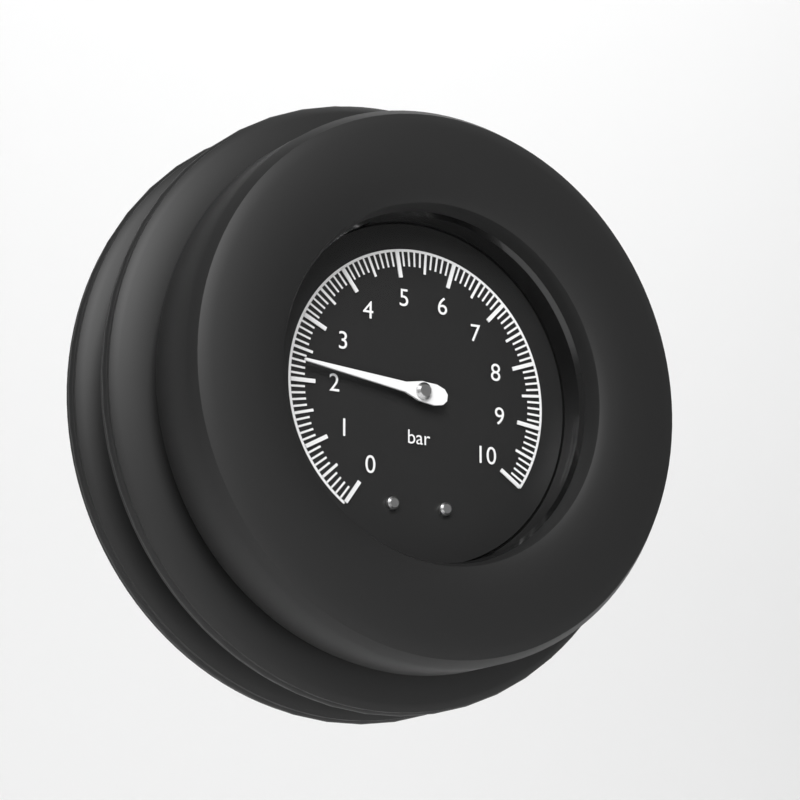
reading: 2.3 bar
